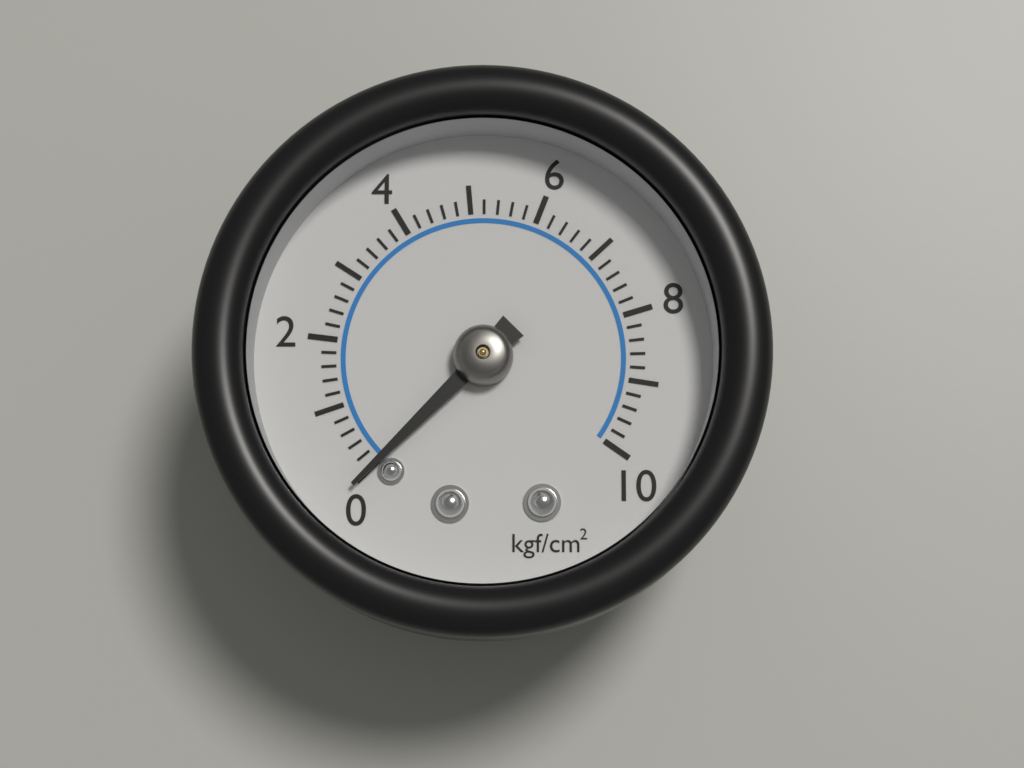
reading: 0.0 kgf/cm²
